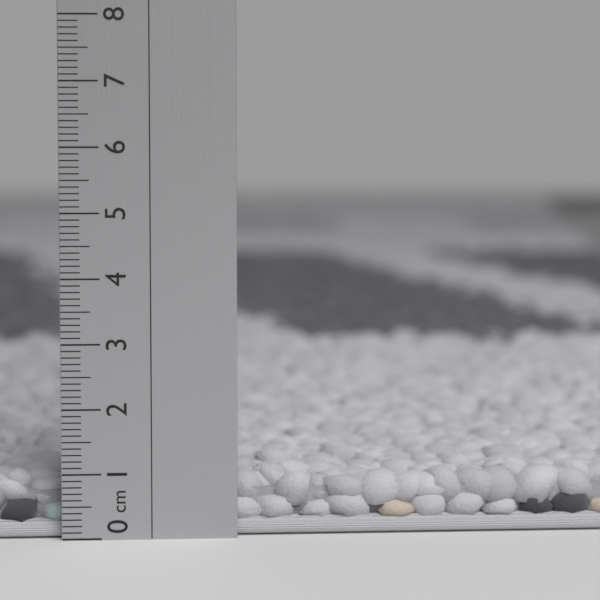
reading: 1.0 cm
